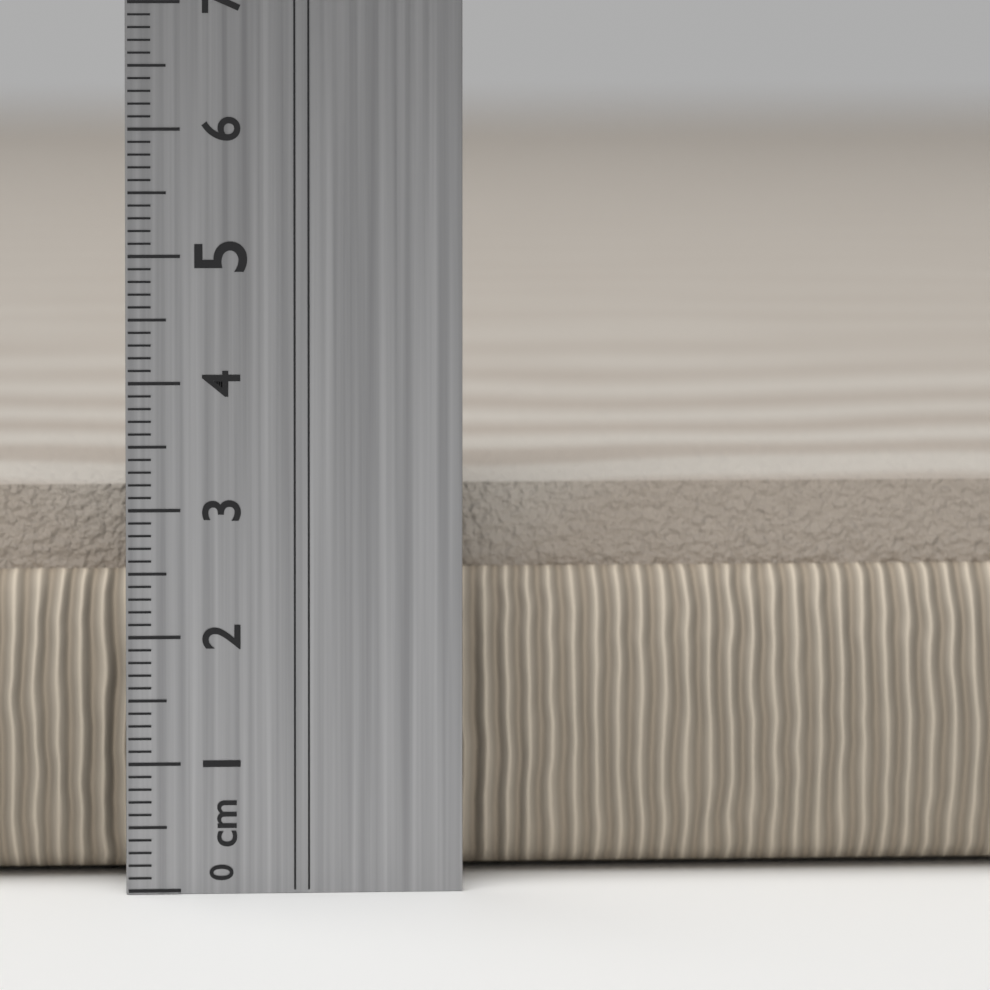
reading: 3.1 cm
